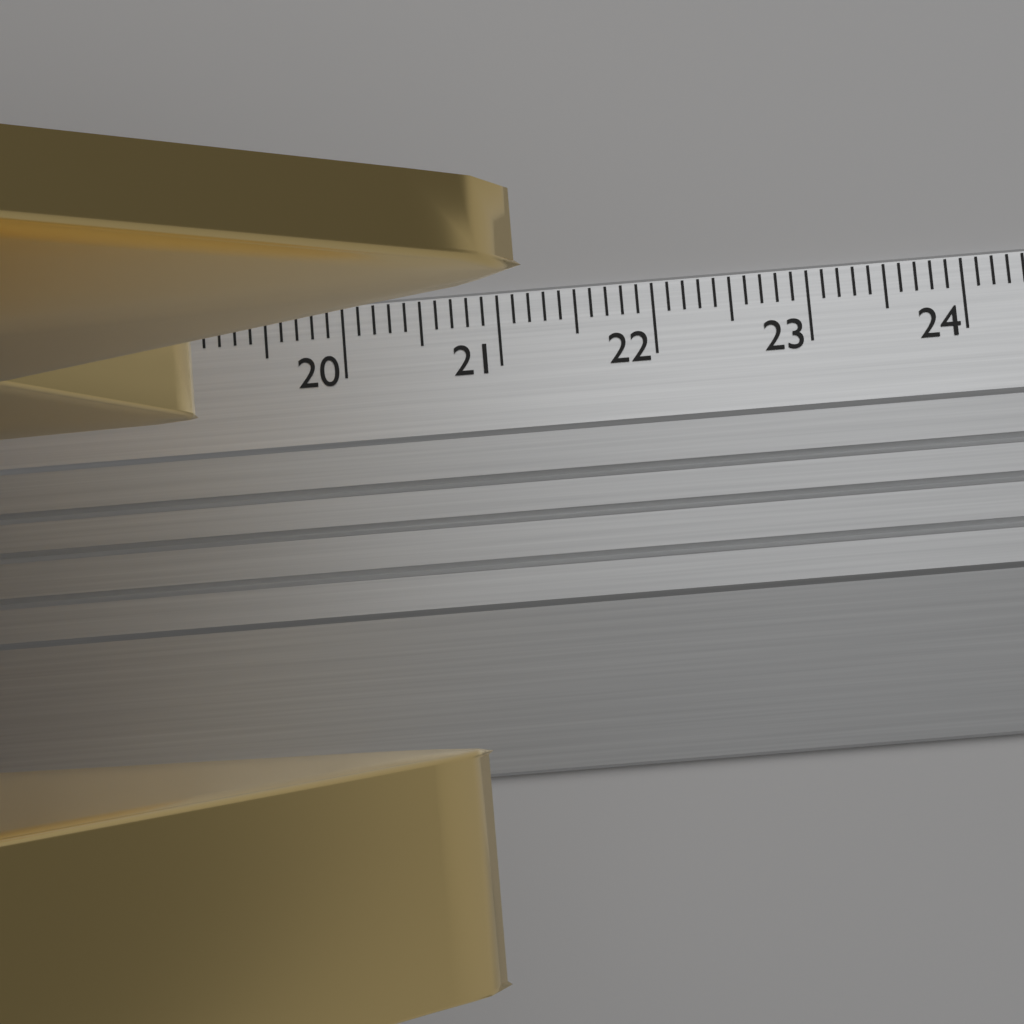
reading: 21.0 cm
